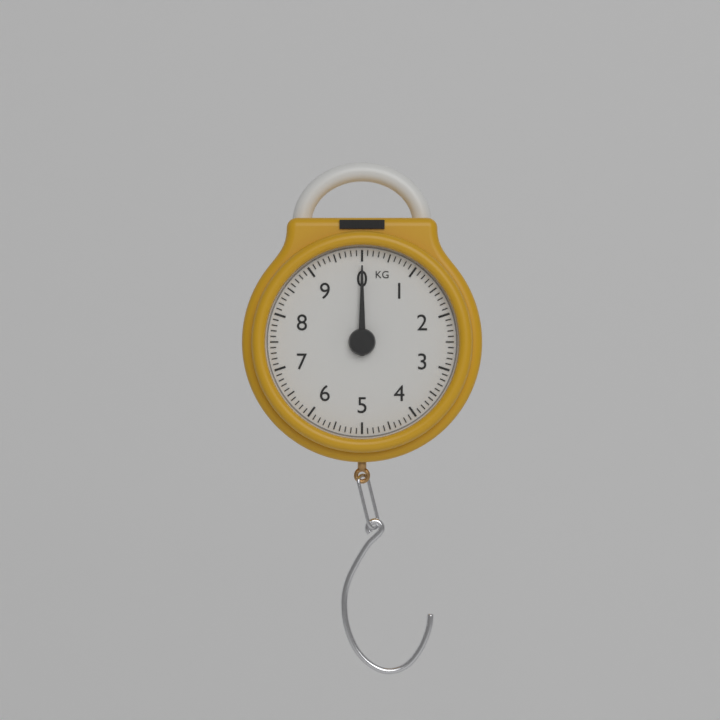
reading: 0.0 kg
